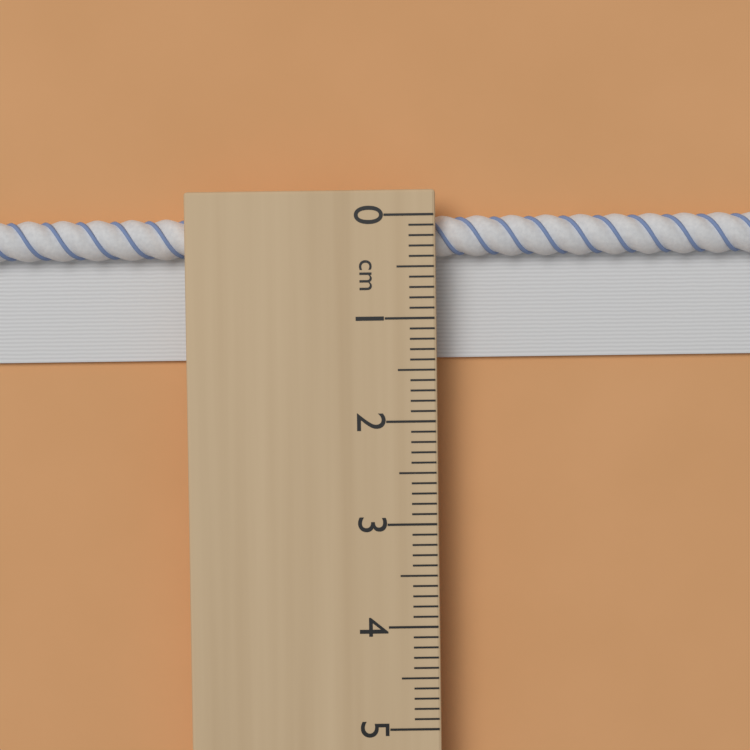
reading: 1.4 cm
